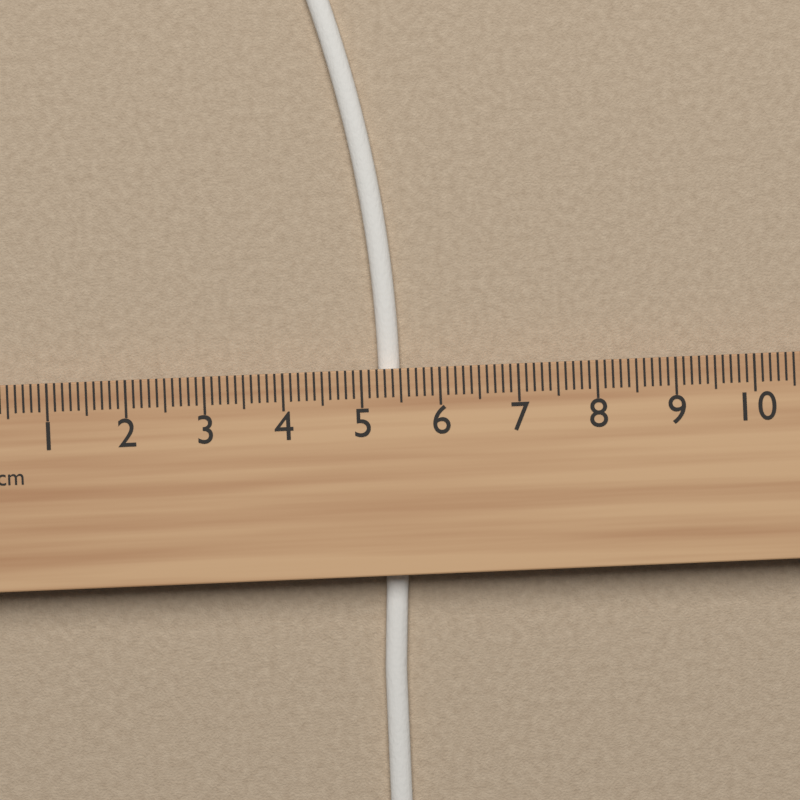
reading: 5.5 cm
